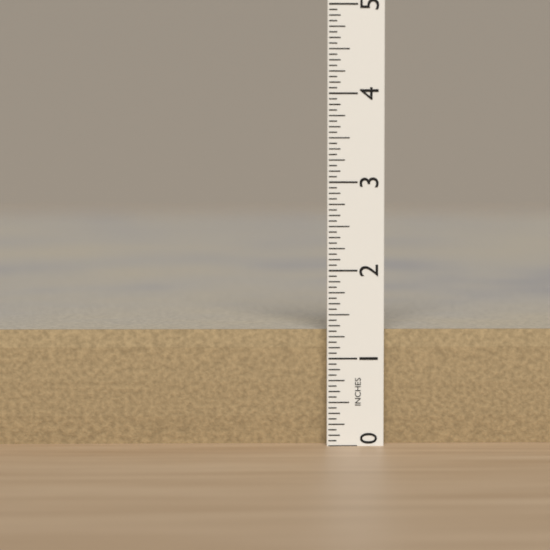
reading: 1.3125 in
